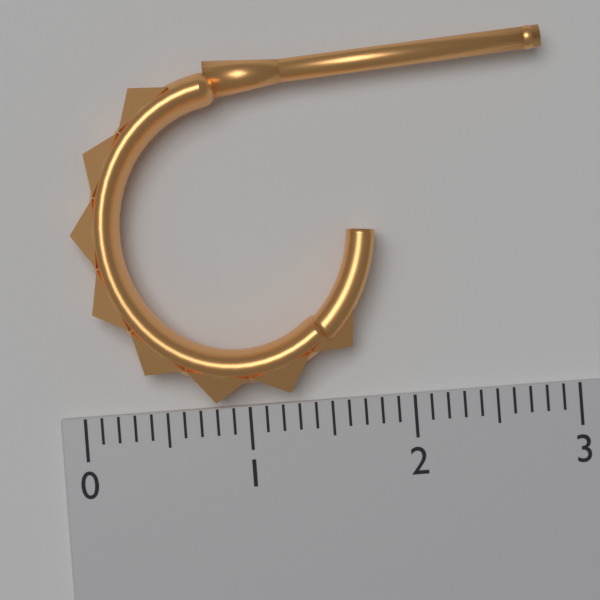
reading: 2.9 (no unit)
